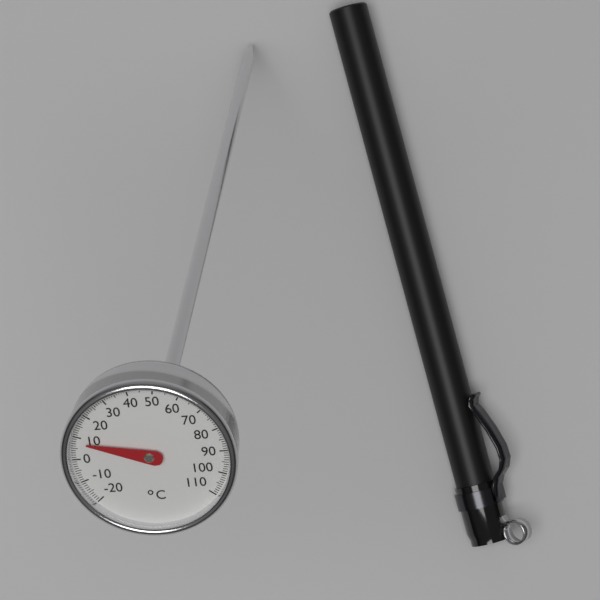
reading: 8 °C
